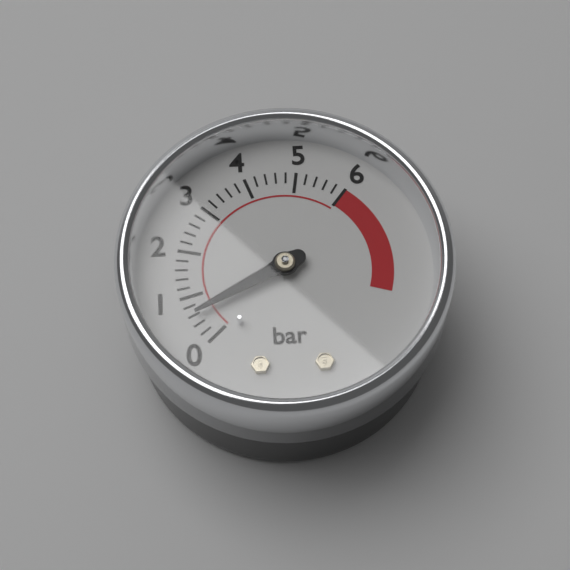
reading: 0.6 bar
